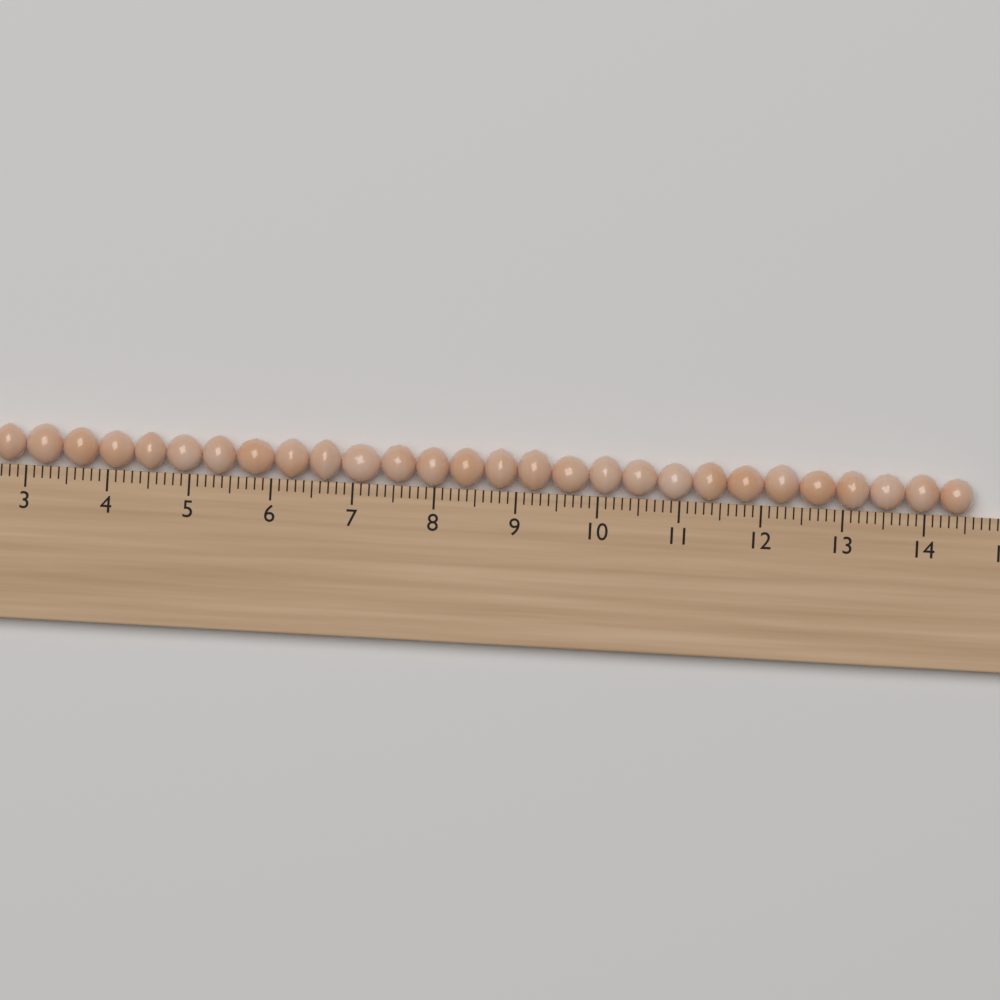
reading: 14.6 cm
